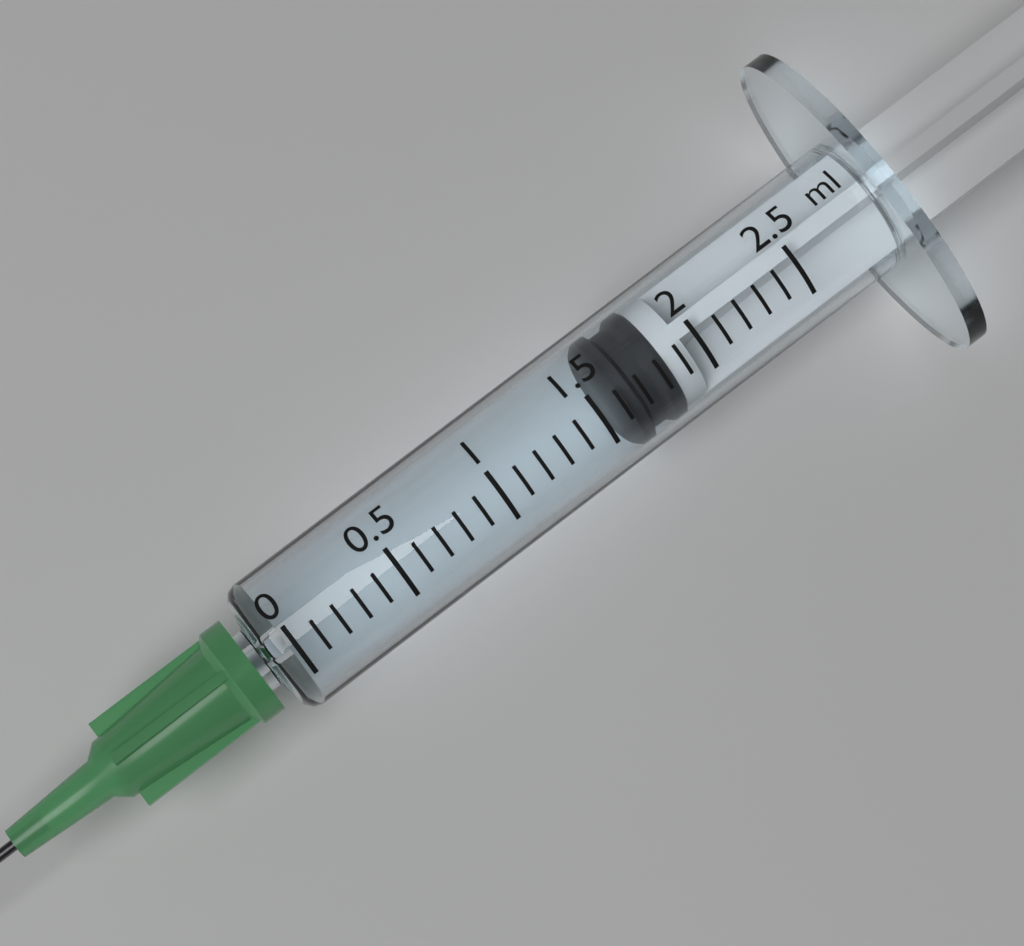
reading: 1.6 ml
